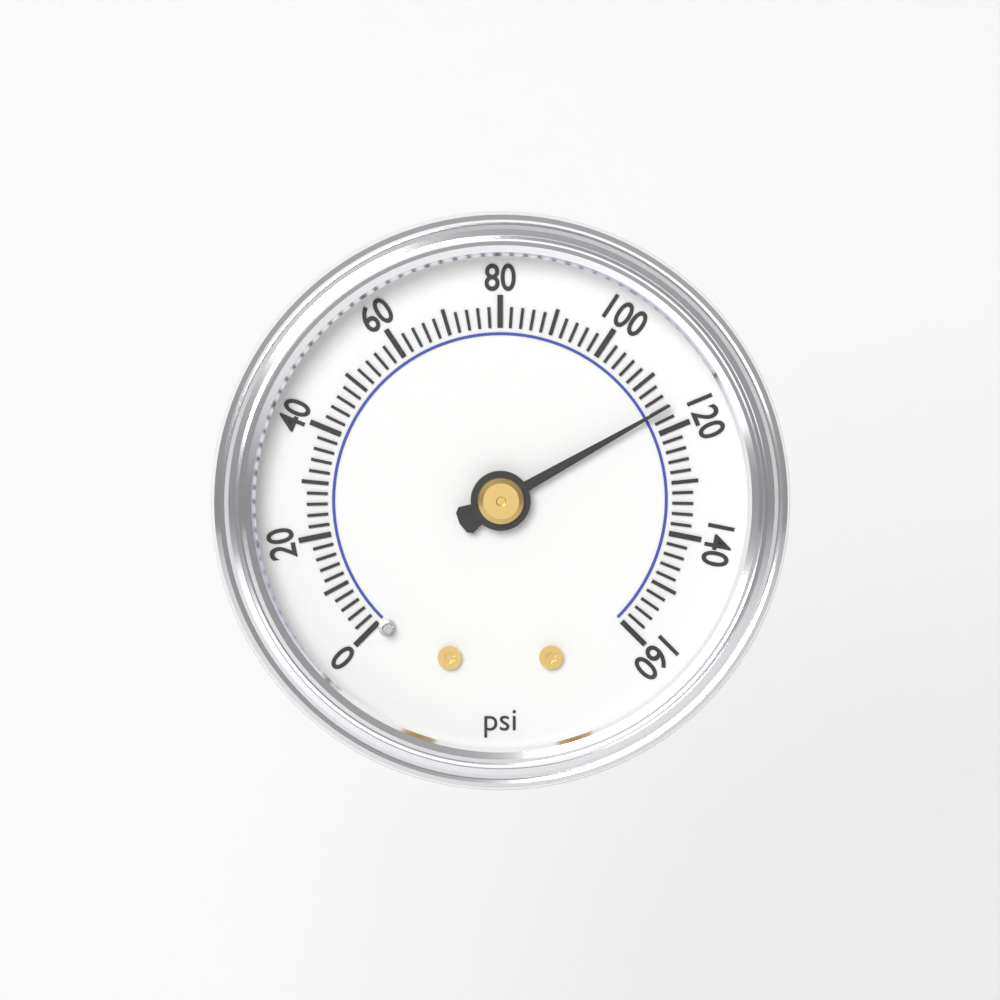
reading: 116 psi
